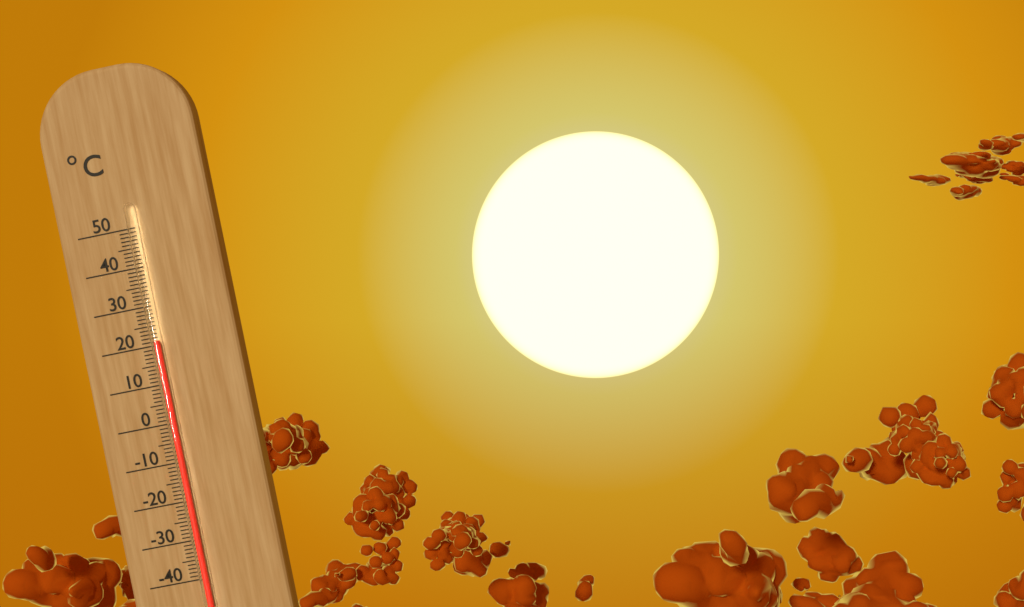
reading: 21 °C
